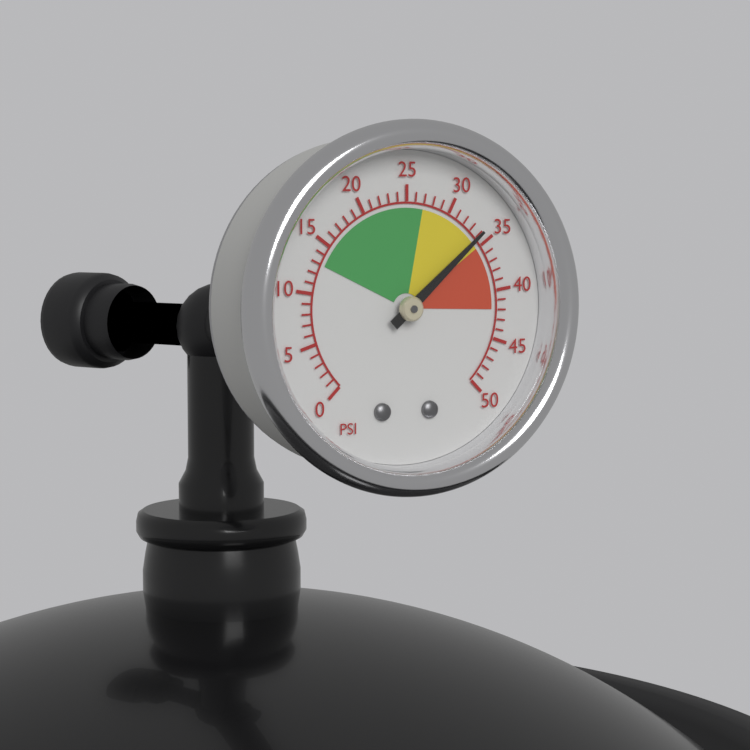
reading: 34 psi
